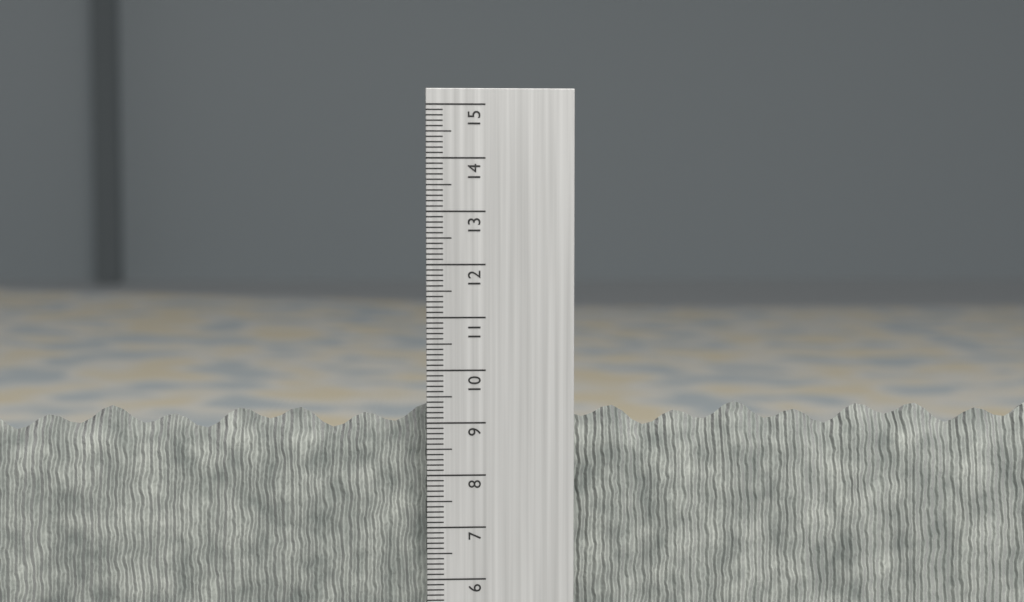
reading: 9.3 cm
